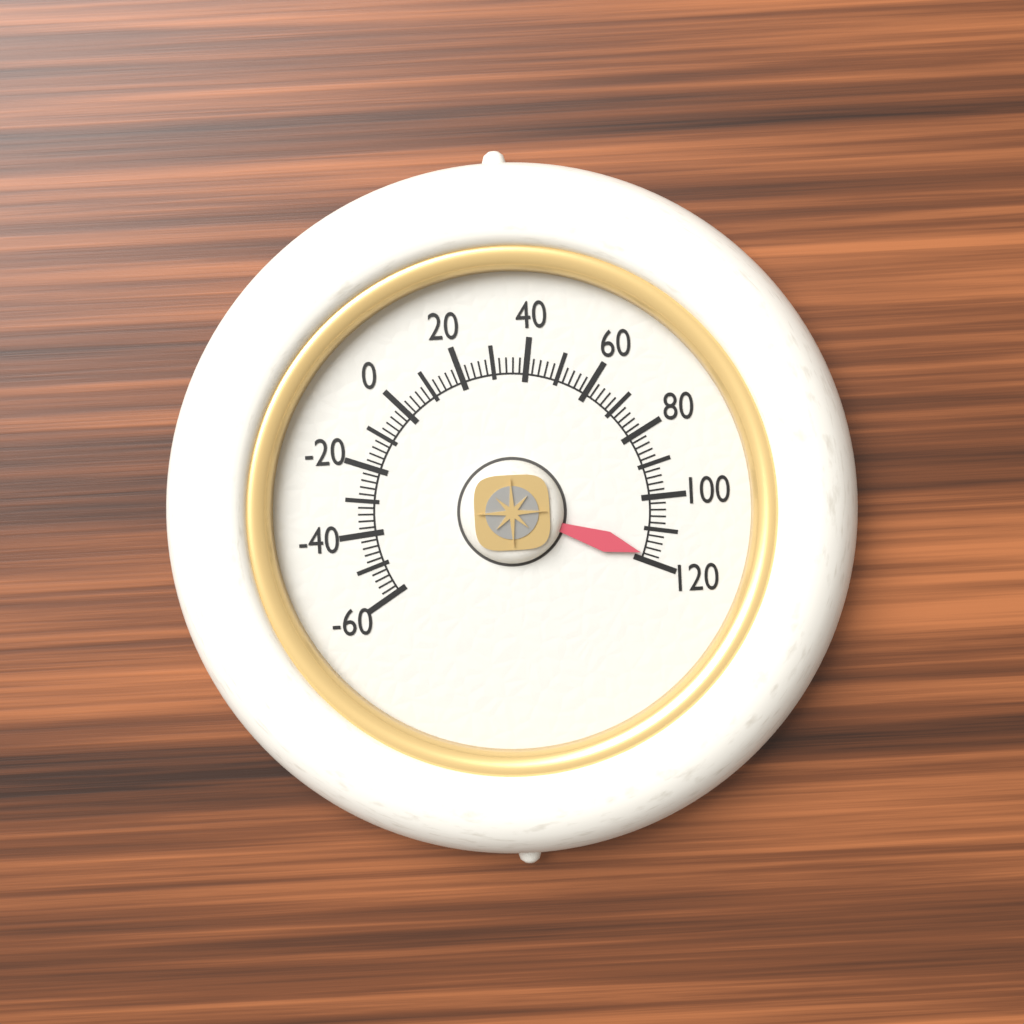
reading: 118 (no unit)
